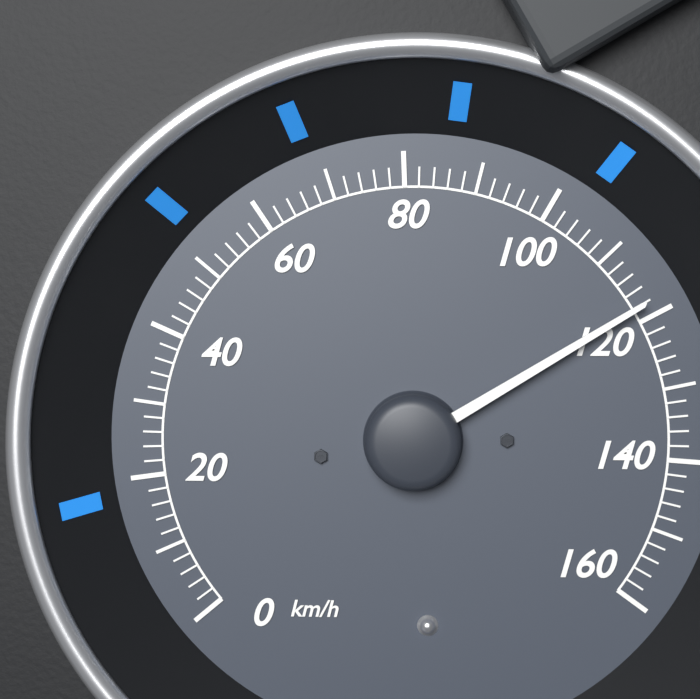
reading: 118 km/h
